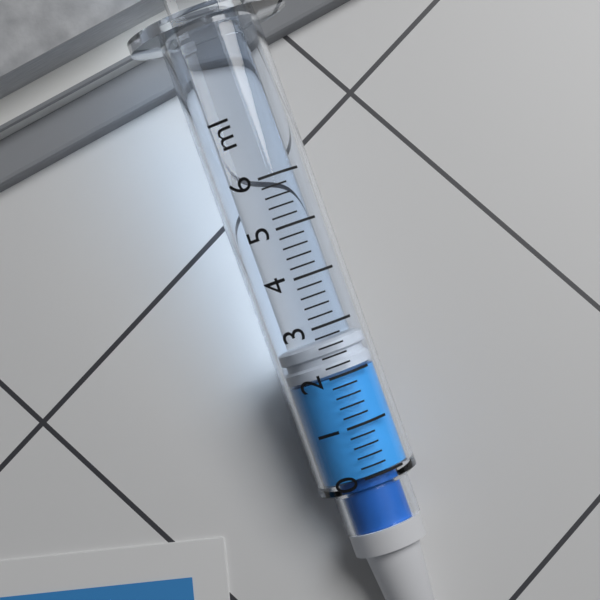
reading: 2.0 ml
